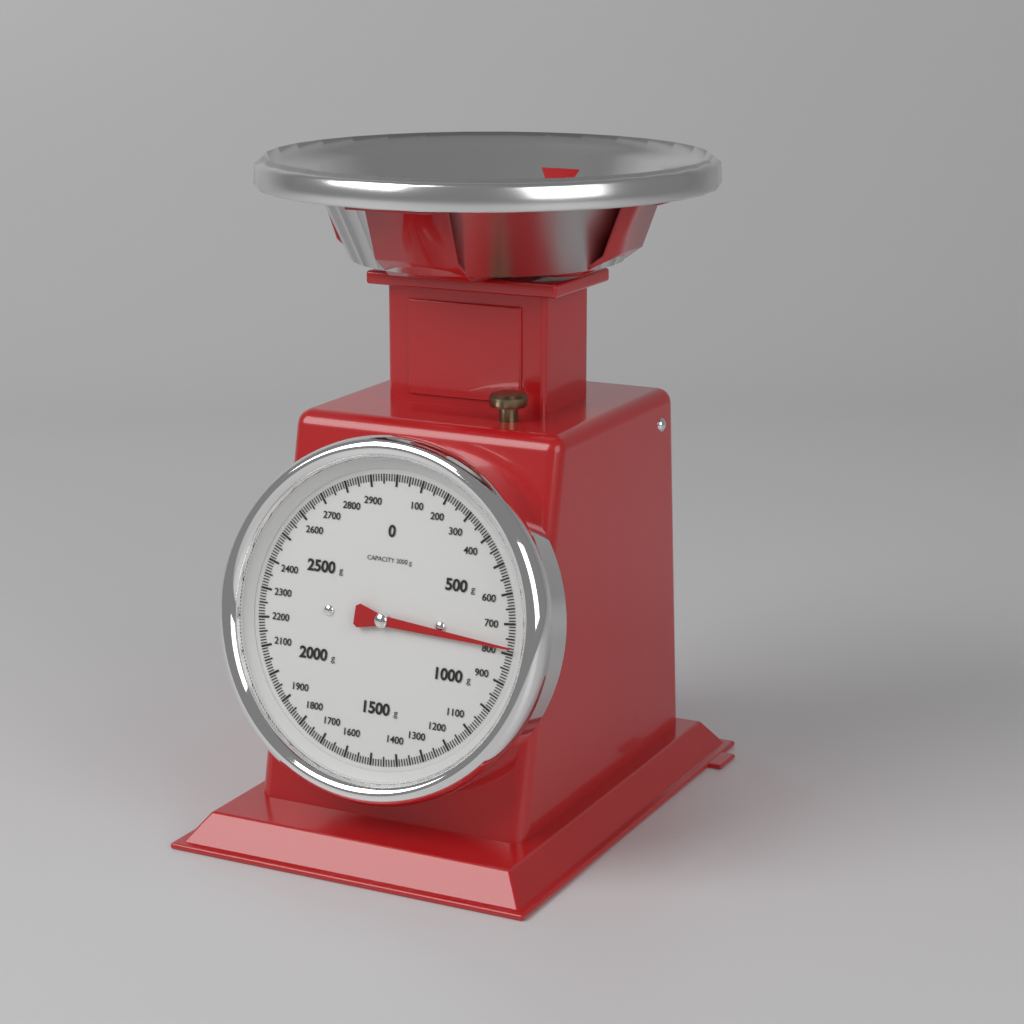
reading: 780 g
